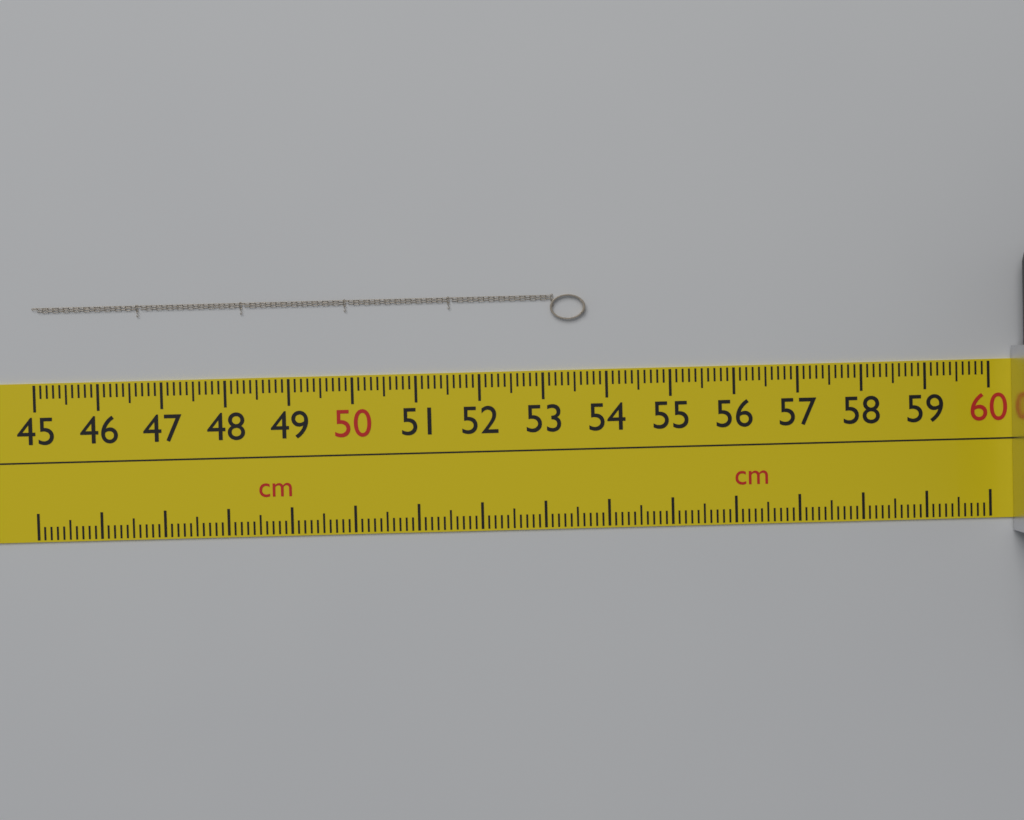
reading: 53.7 cm
